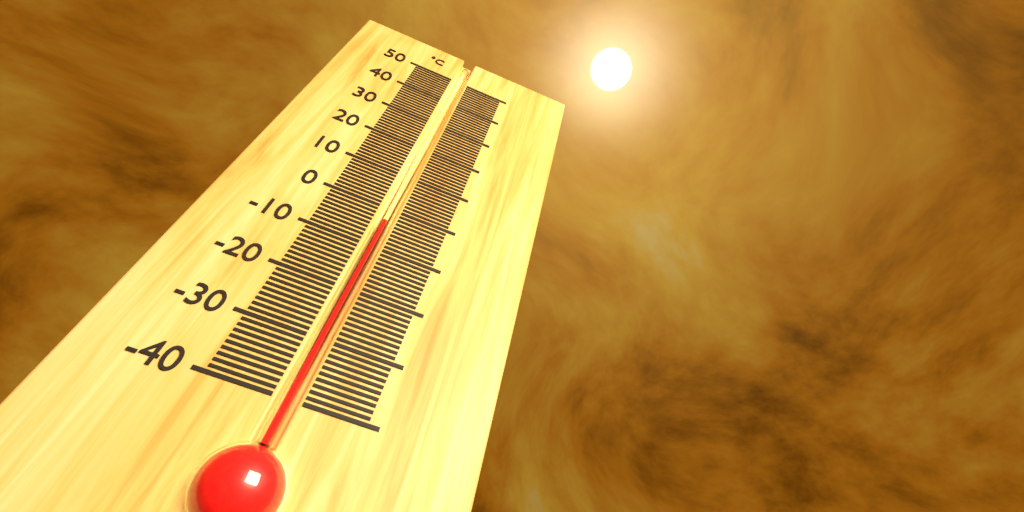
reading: -3 °C
